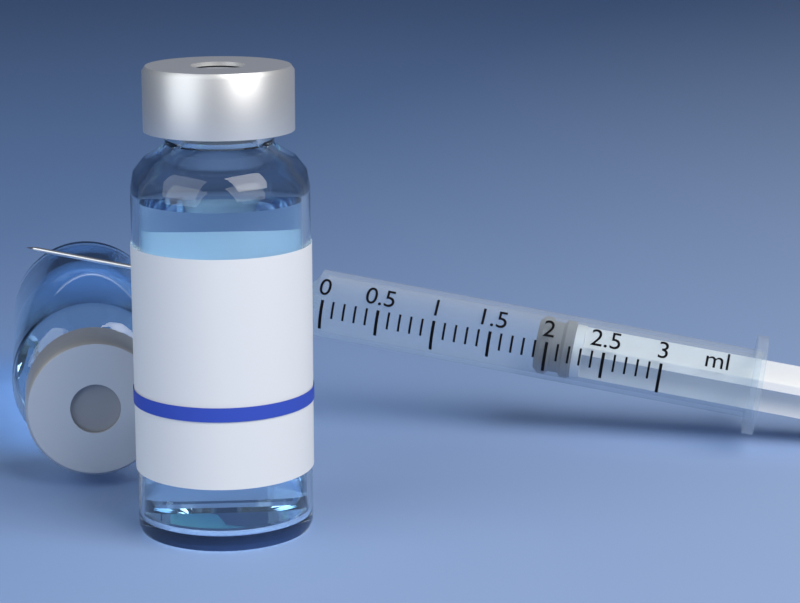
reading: 1.9 ml
